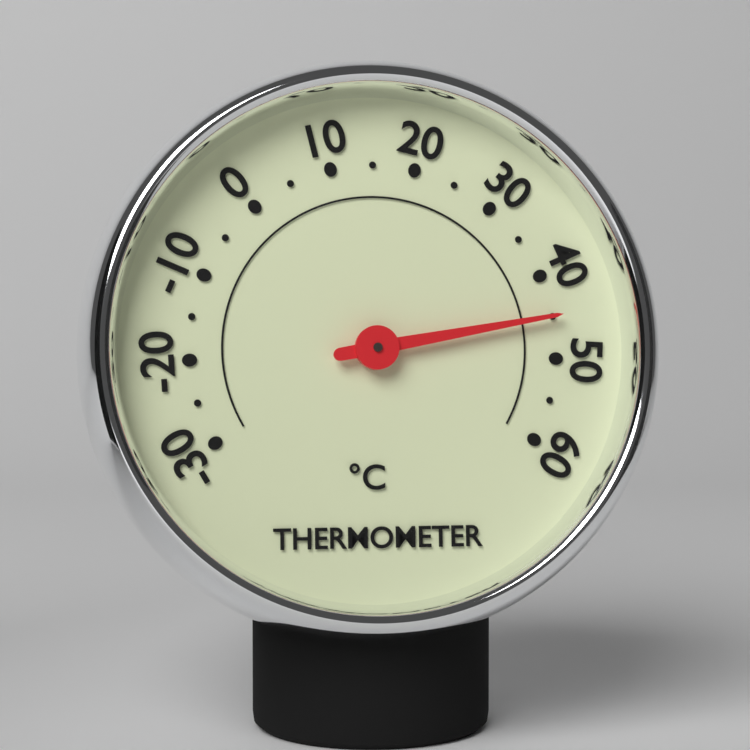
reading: 45 °C
